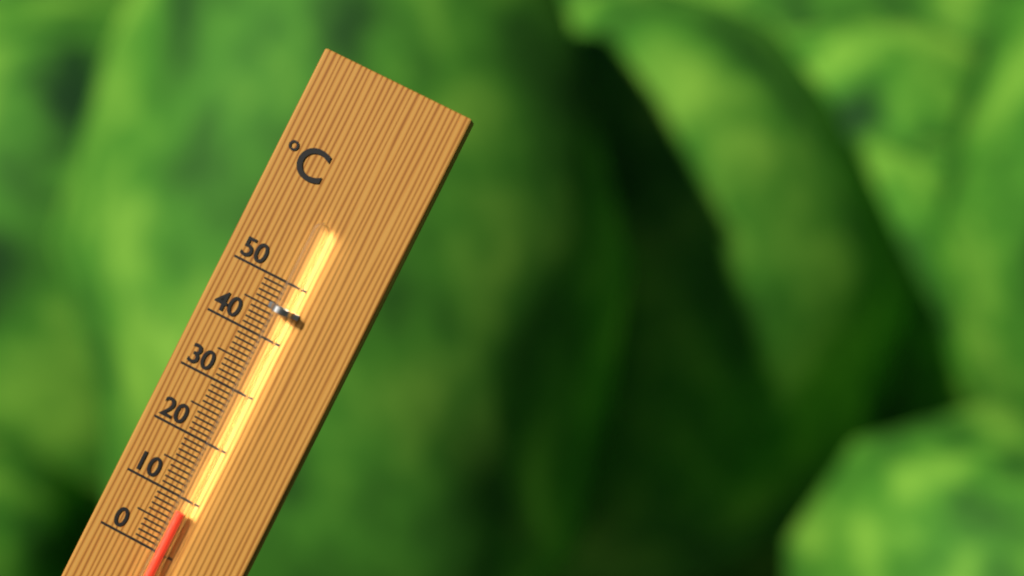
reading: 8 °C
